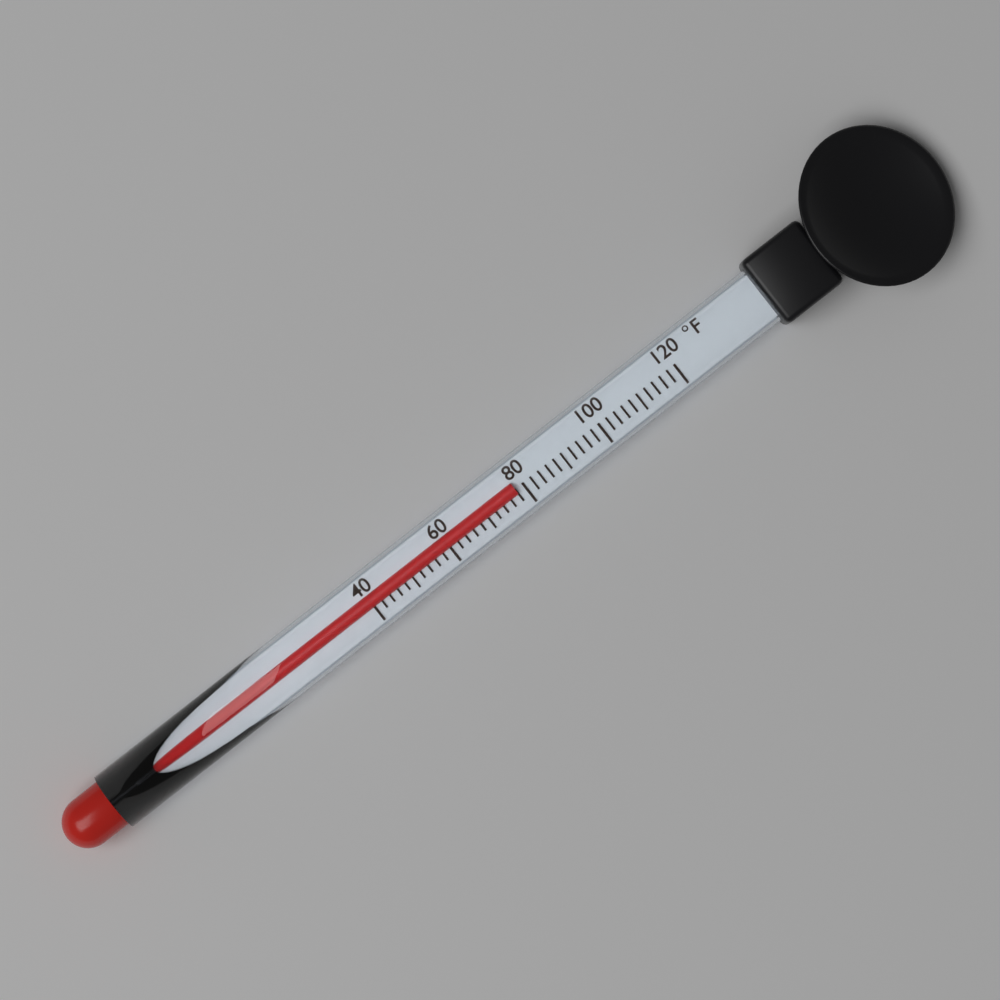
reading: 78 °F
